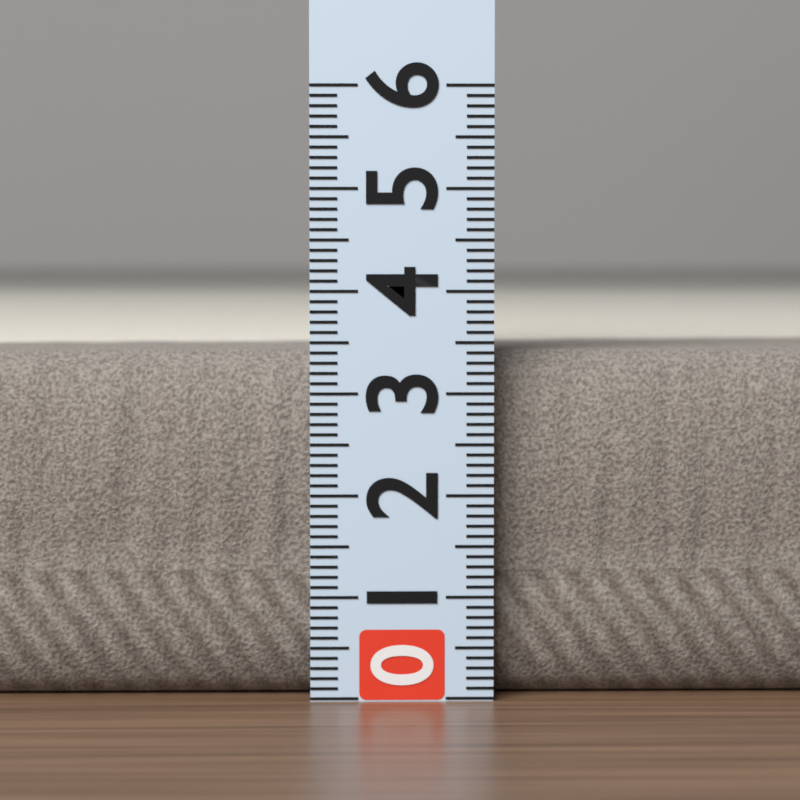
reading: 3.4 (no unit)
